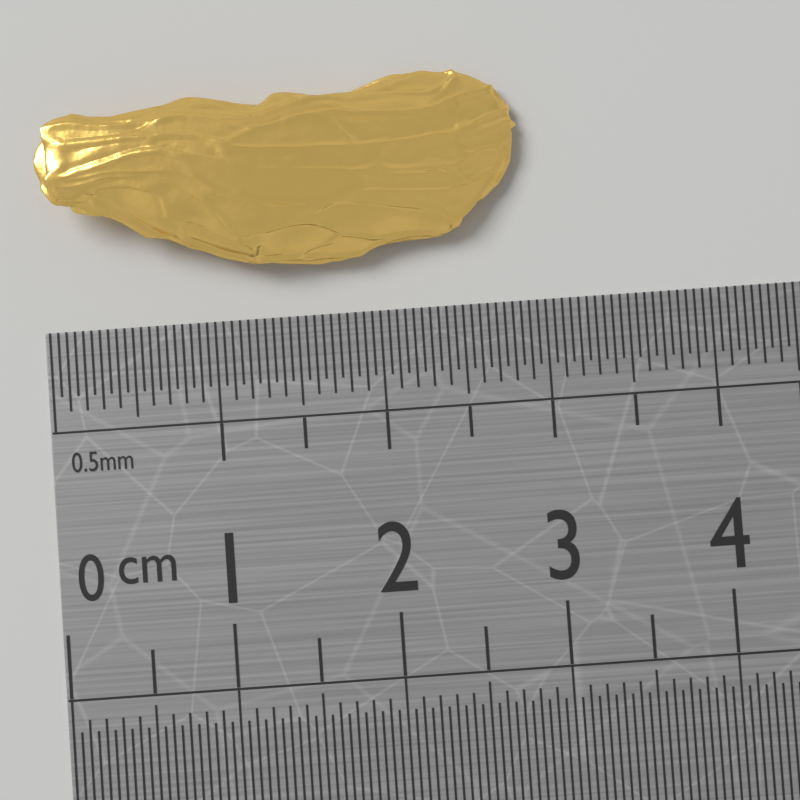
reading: 2.90 cm
